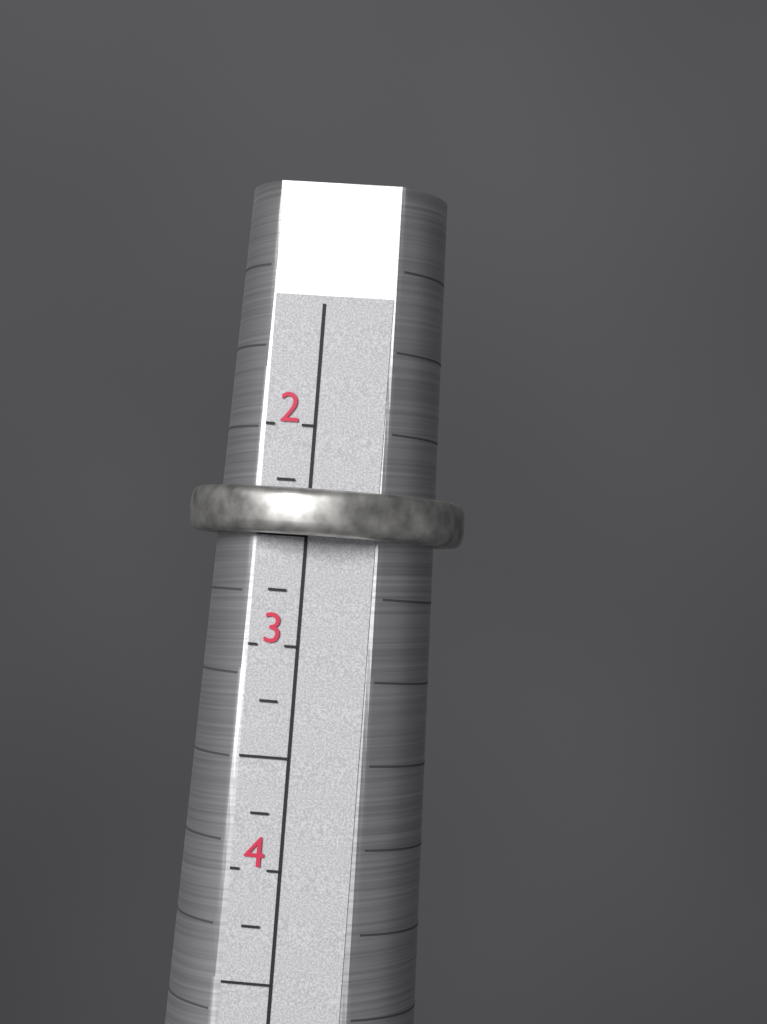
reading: 2.50 (no unit)
